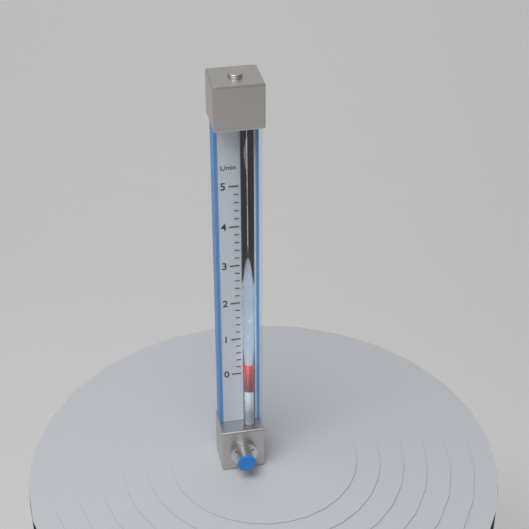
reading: 0.4 L/min
